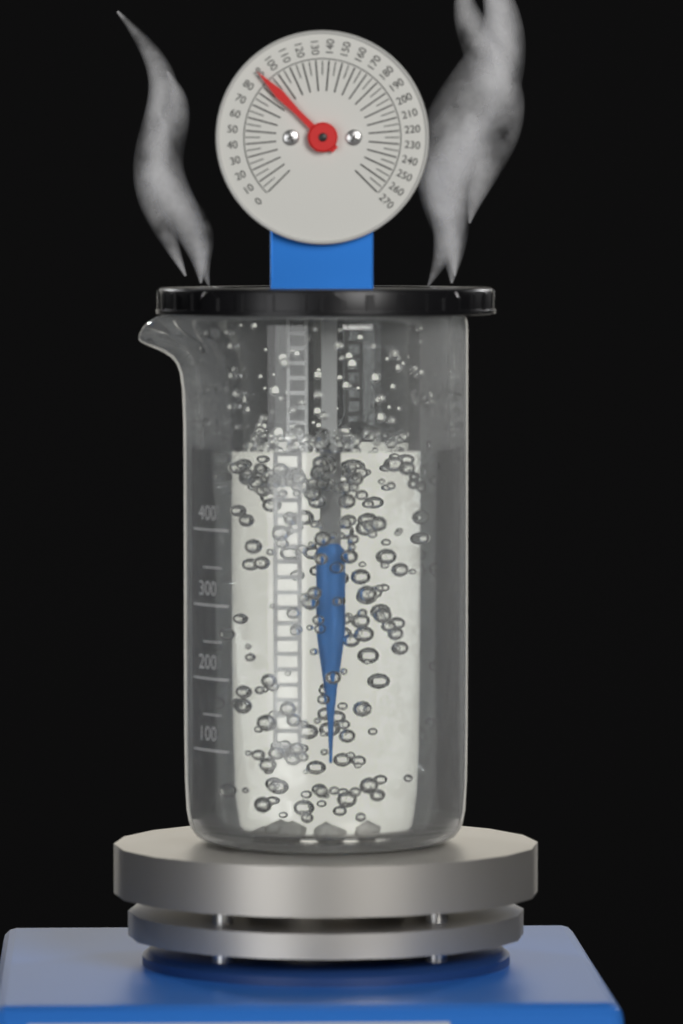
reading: 90 (no unit)
